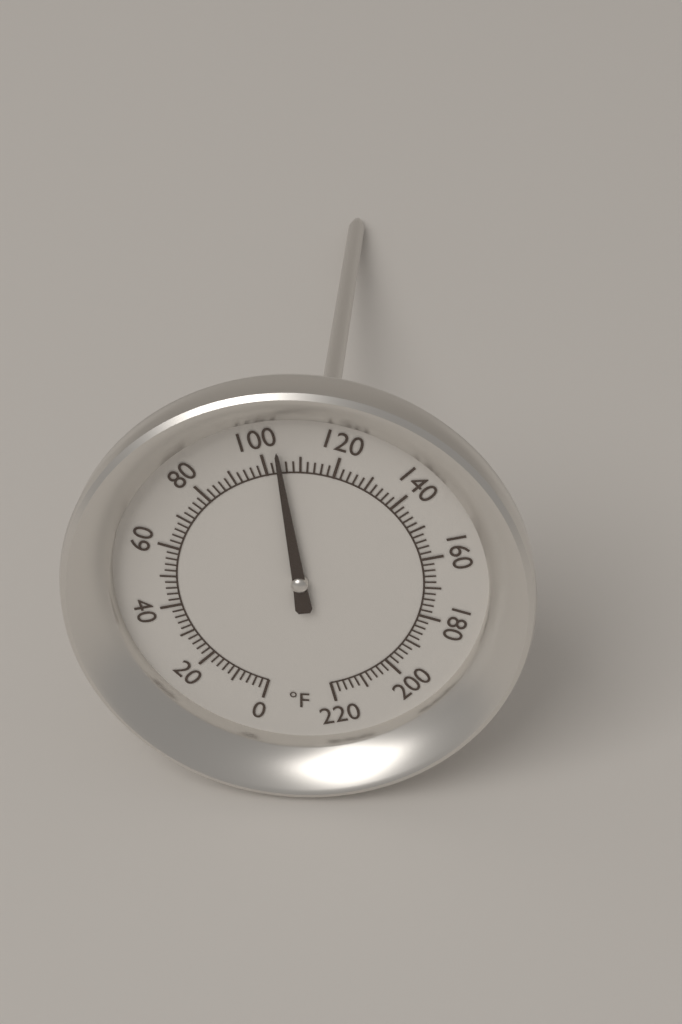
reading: 104 °F
